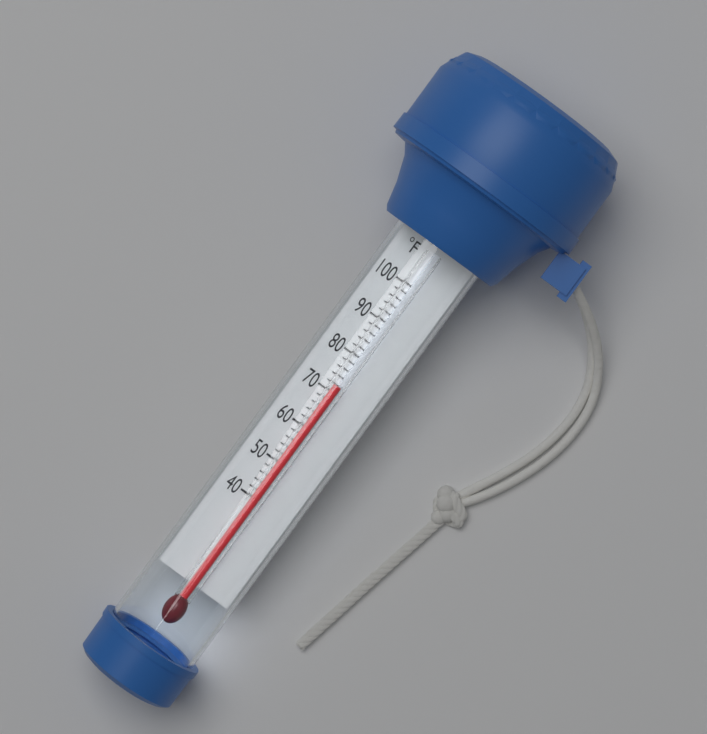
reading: 72 °F
